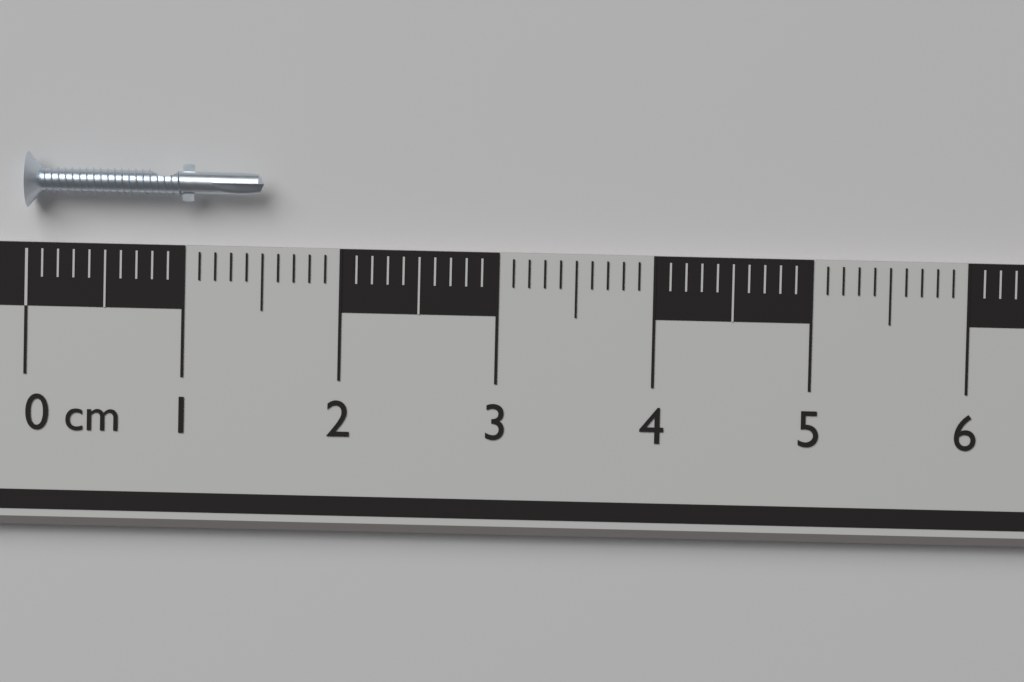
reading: 1.5 cm
